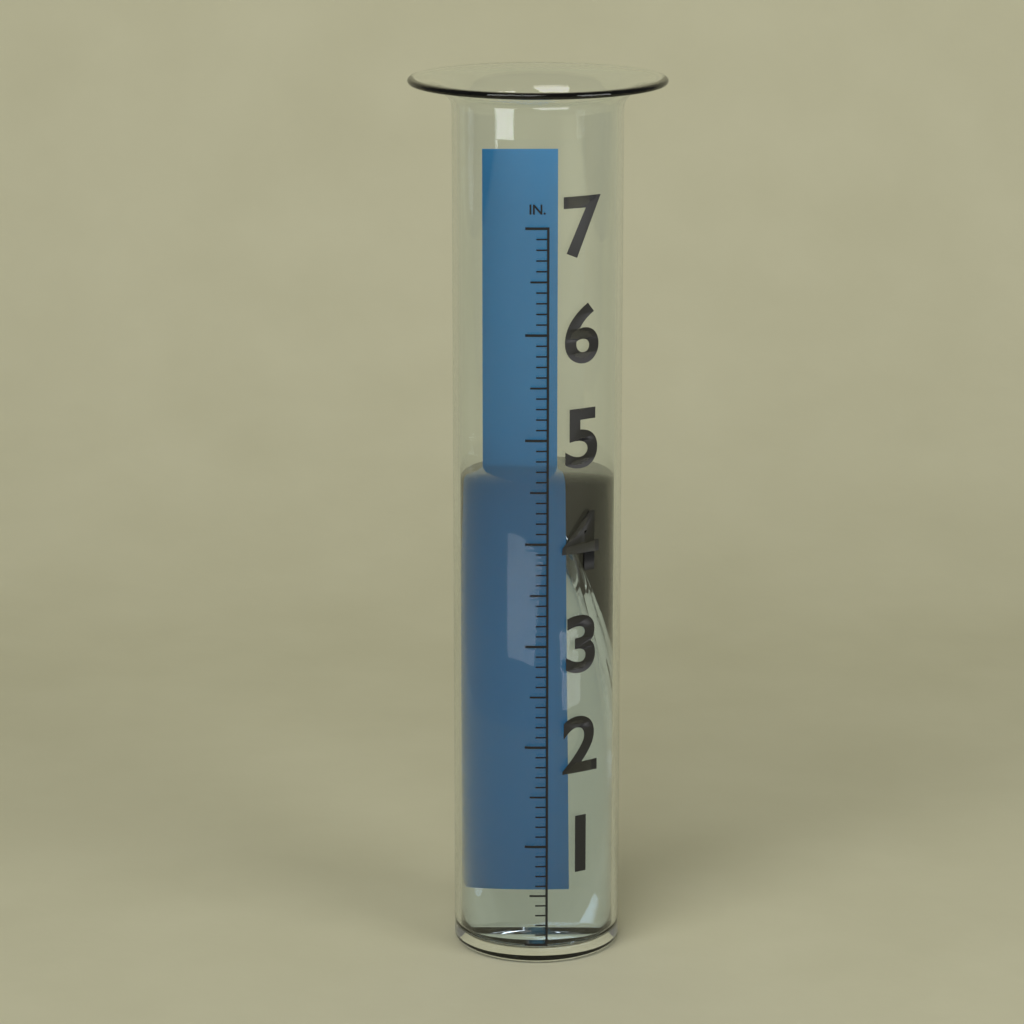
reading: 4.5 in
